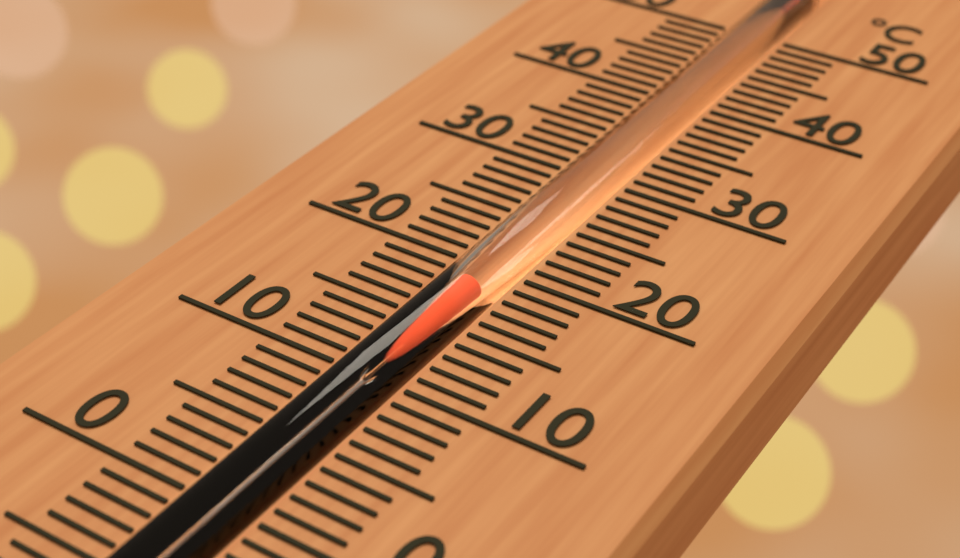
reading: 18 °C
